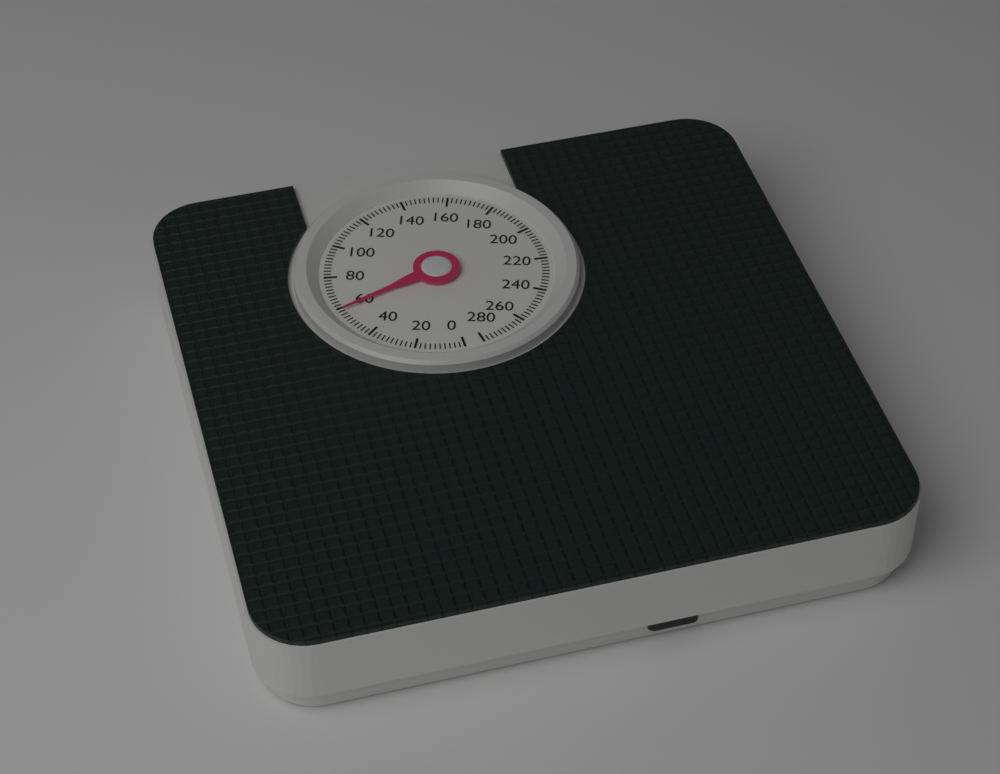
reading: 58 (no unit)
